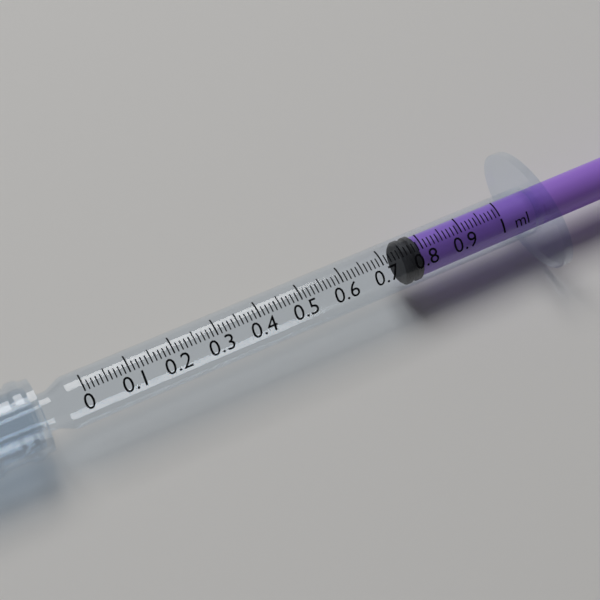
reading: 0.75 ml
